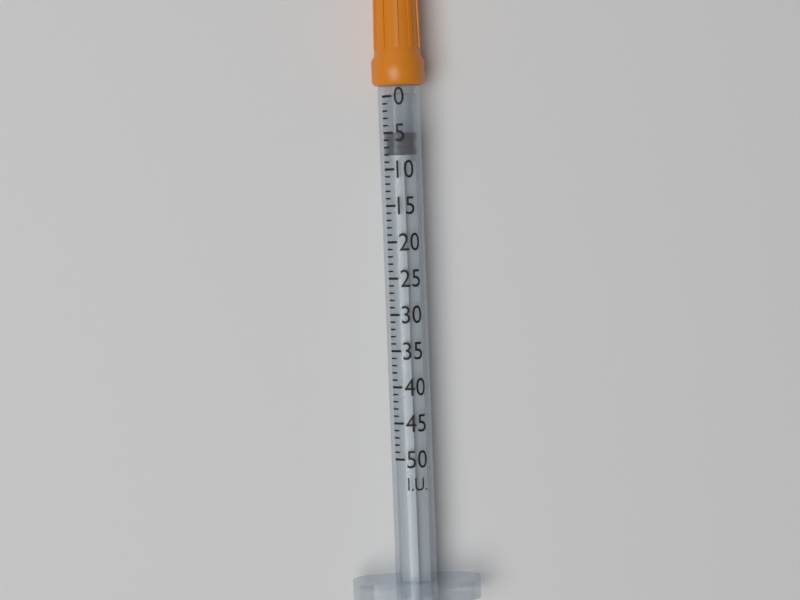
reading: 5 I.U.
